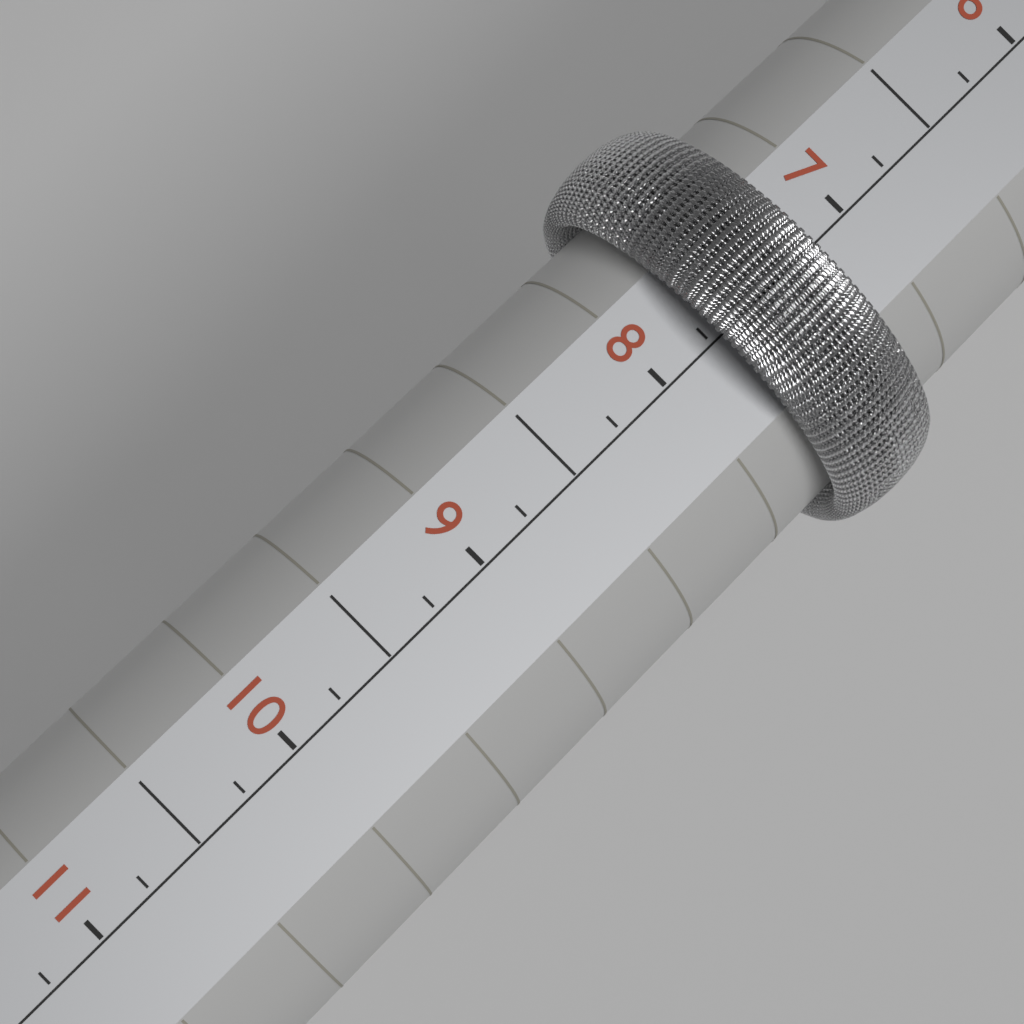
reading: 7.75 (no unit)
